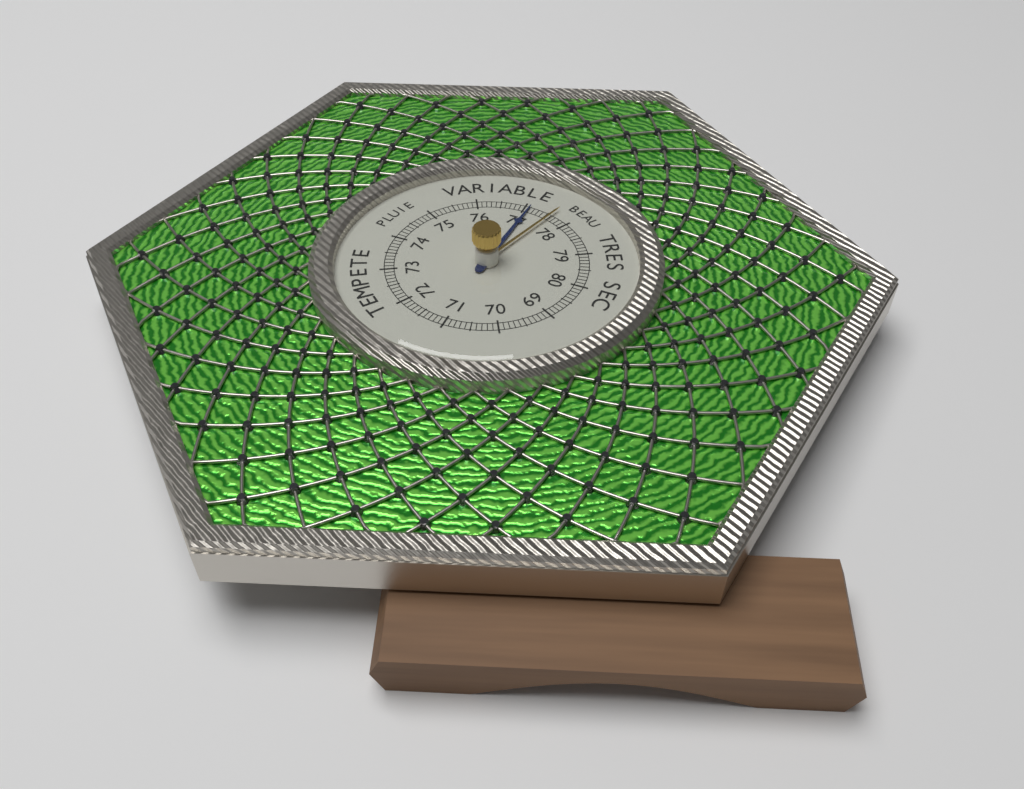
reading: 77.1 (no unit)
